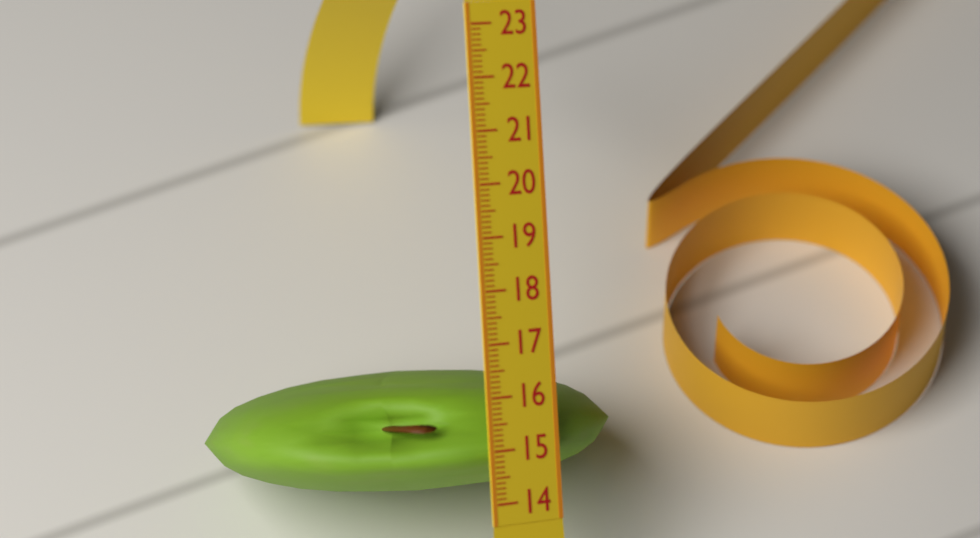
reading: 16.3 (no unit)
